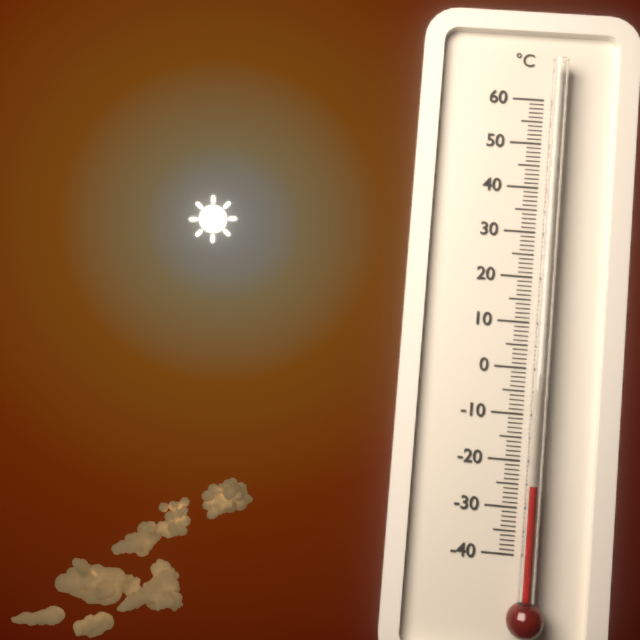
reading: -25 °C
